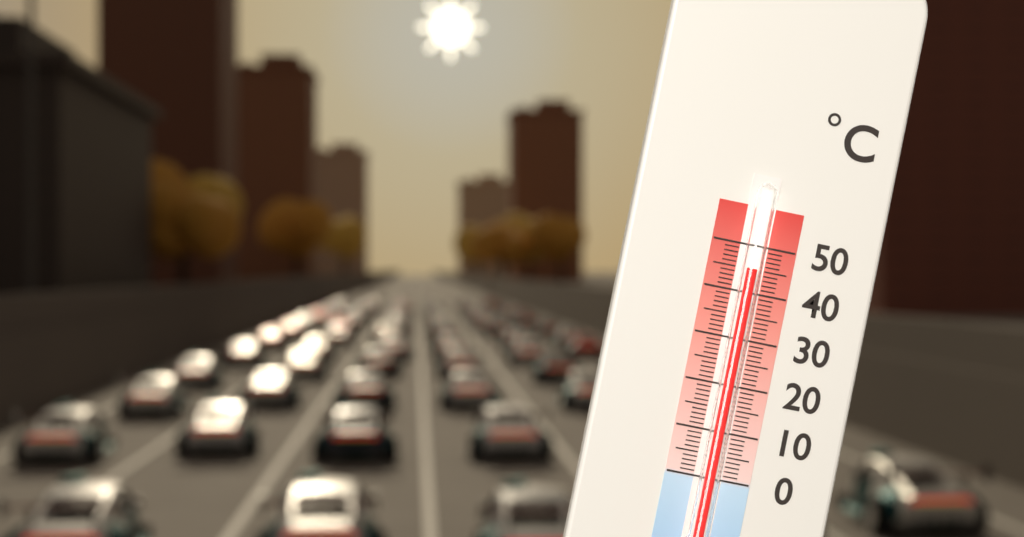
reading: 45 °C
